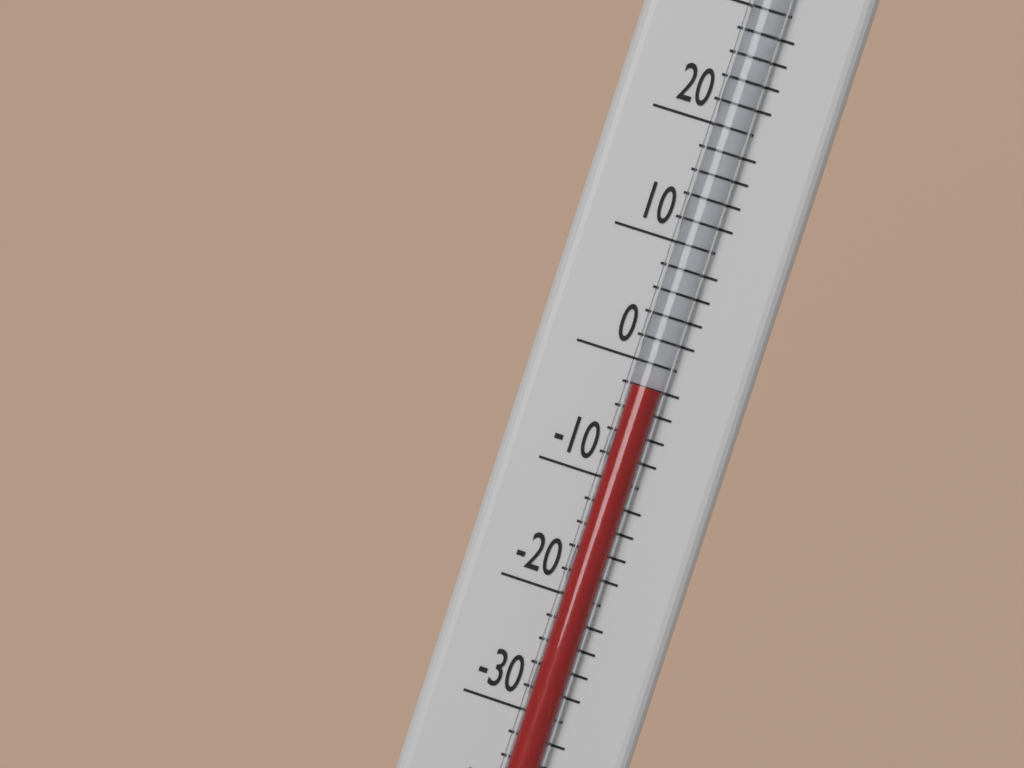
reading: -2 °F
